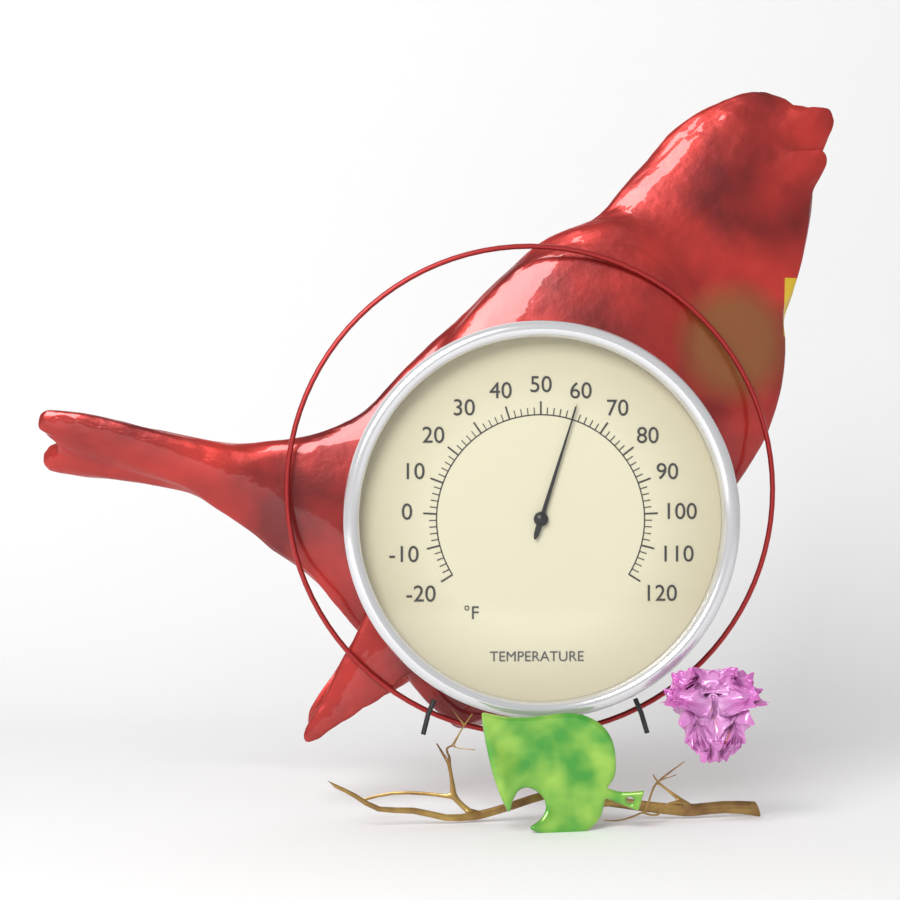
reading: 60 °F
